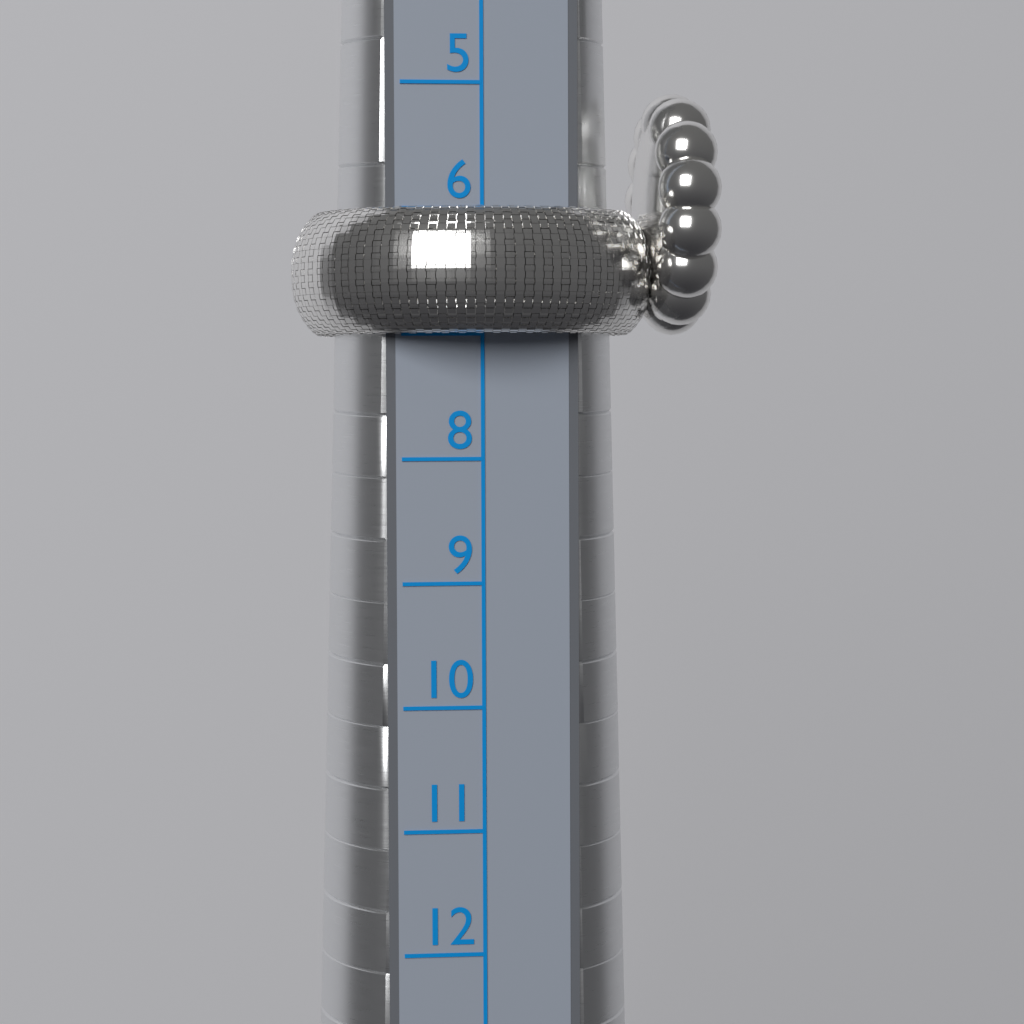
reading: 7 (no unit)
